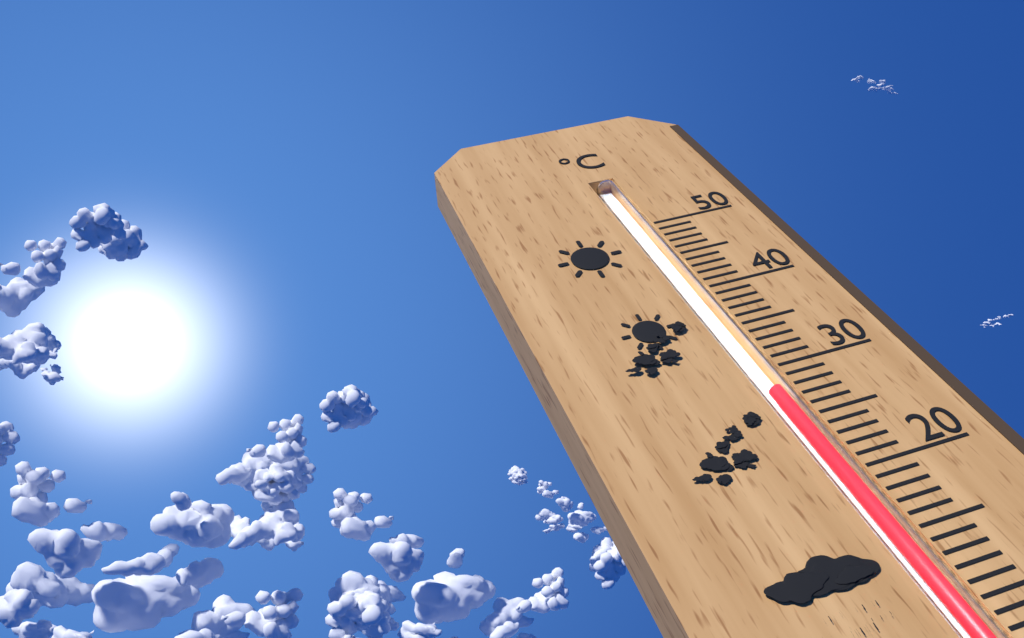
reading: 28 °C
